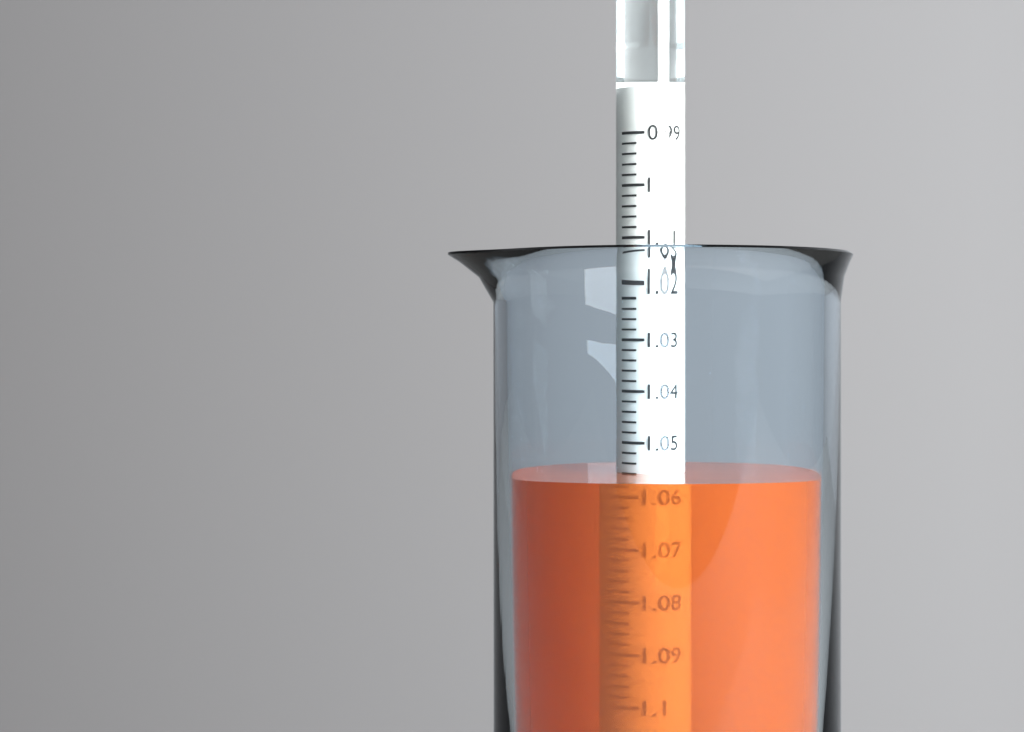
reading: 1.056 (no unit)
